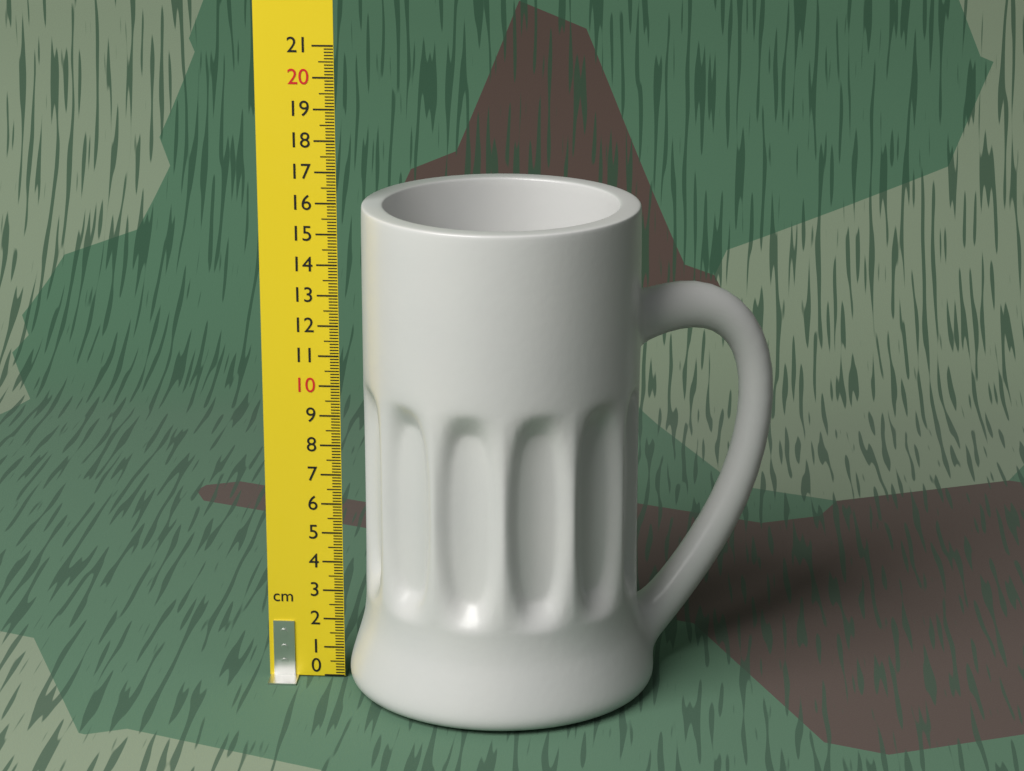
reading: 16.0 cm
